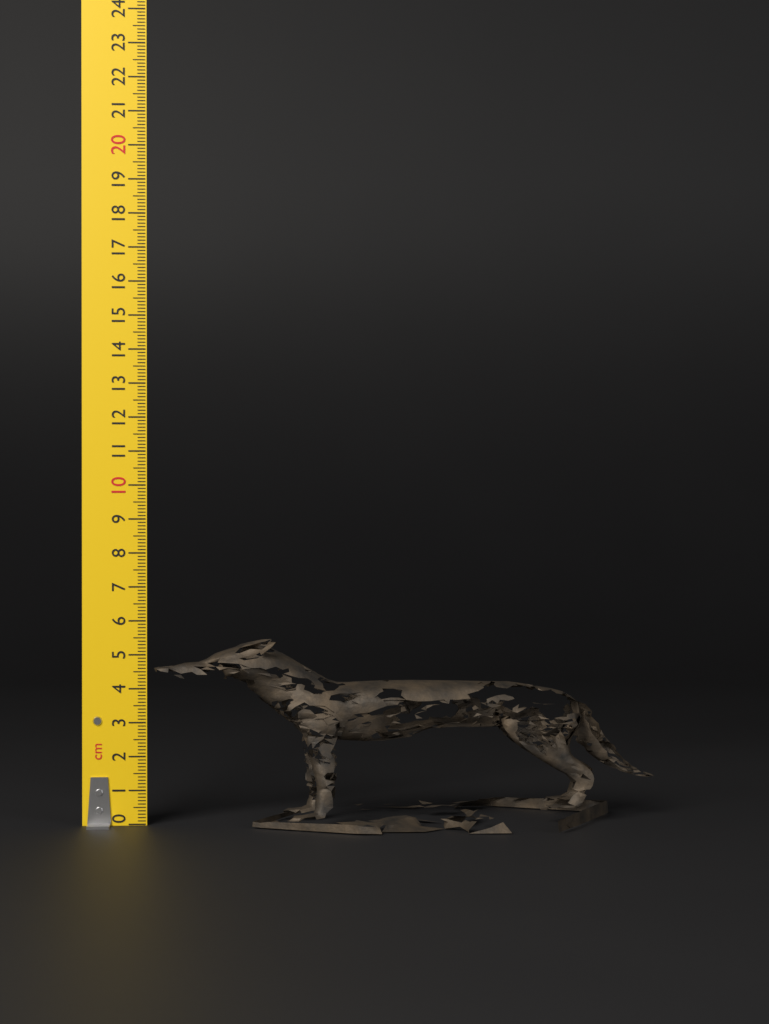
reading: 5.4 cm
